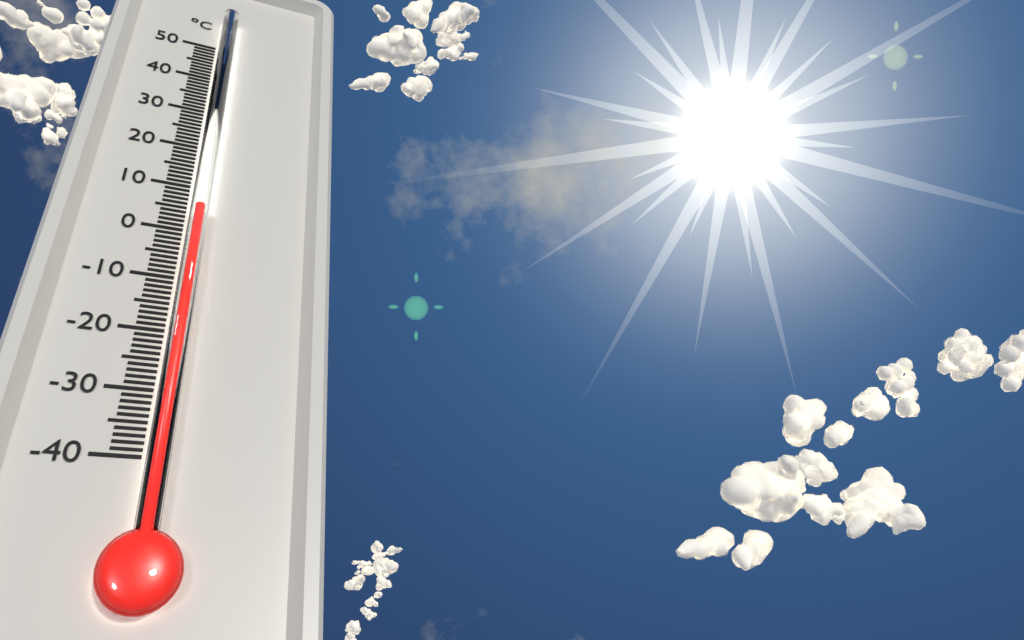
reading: 4 °C
